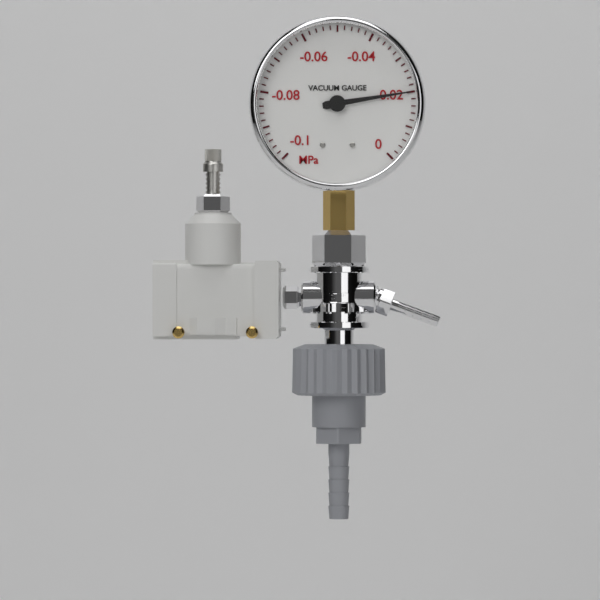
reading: -0.020 MPa
